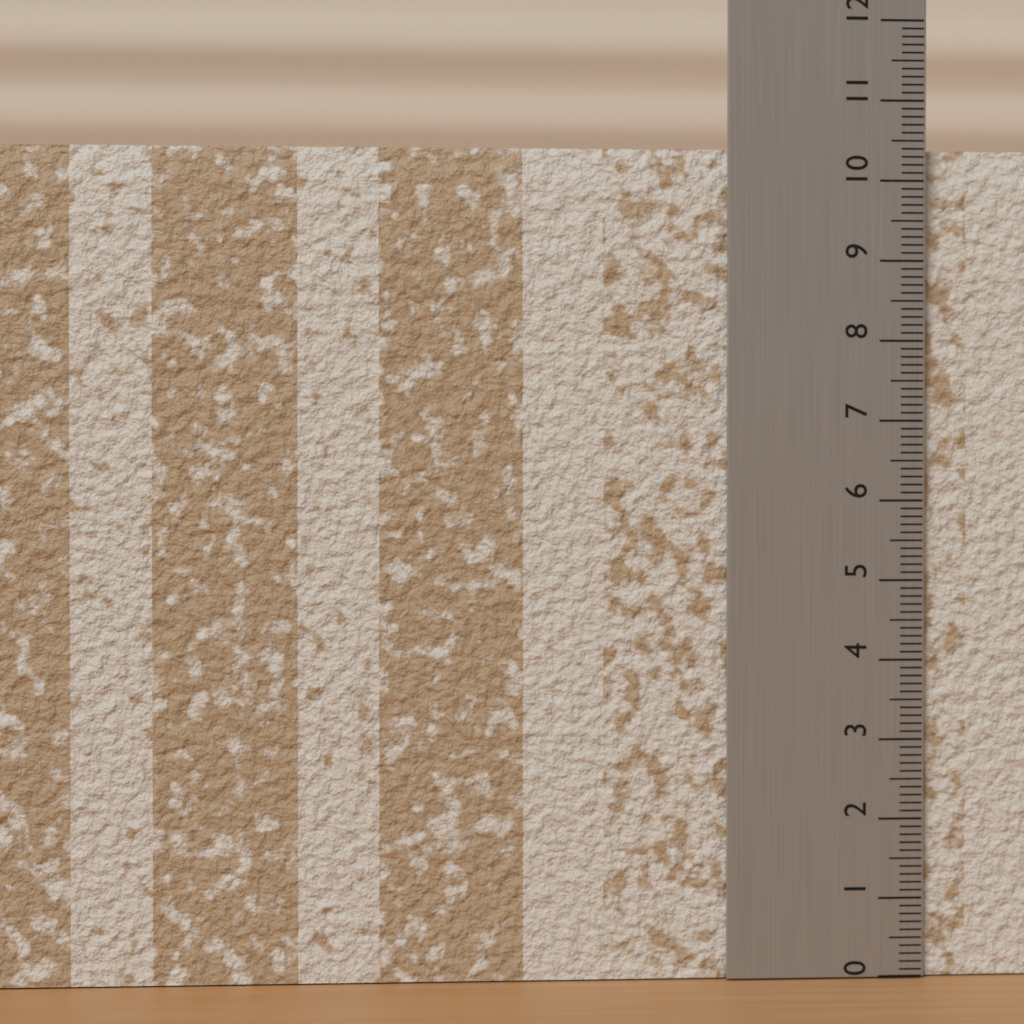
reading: 10.4 (no unit)
